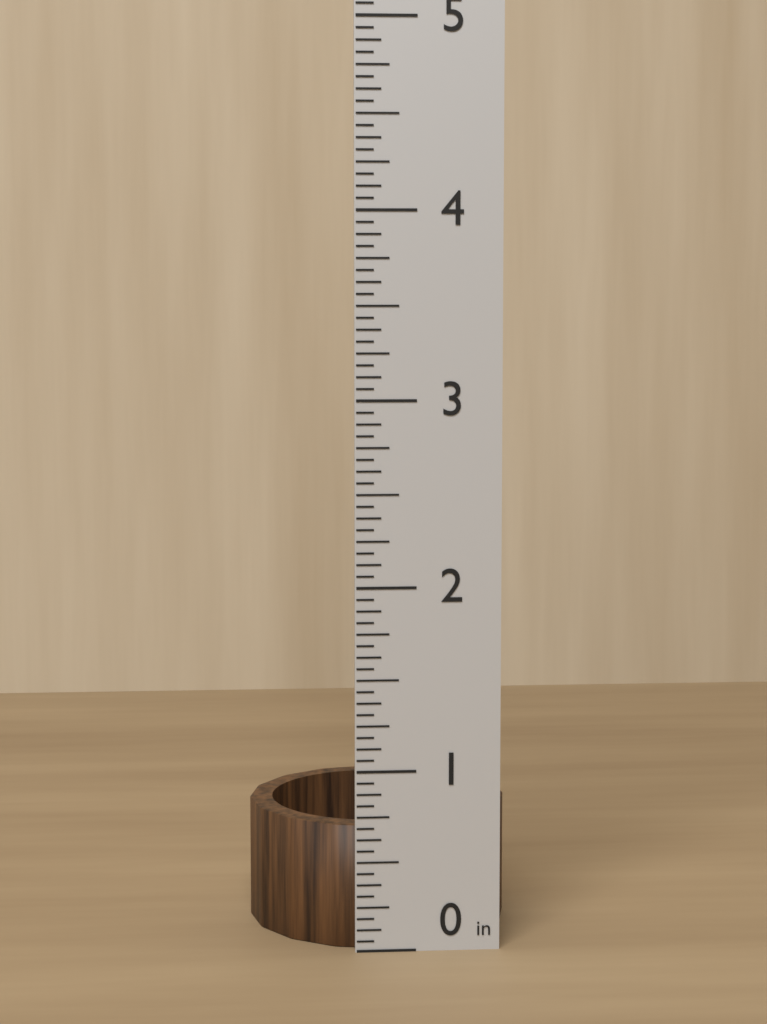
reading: 0.6875 in
